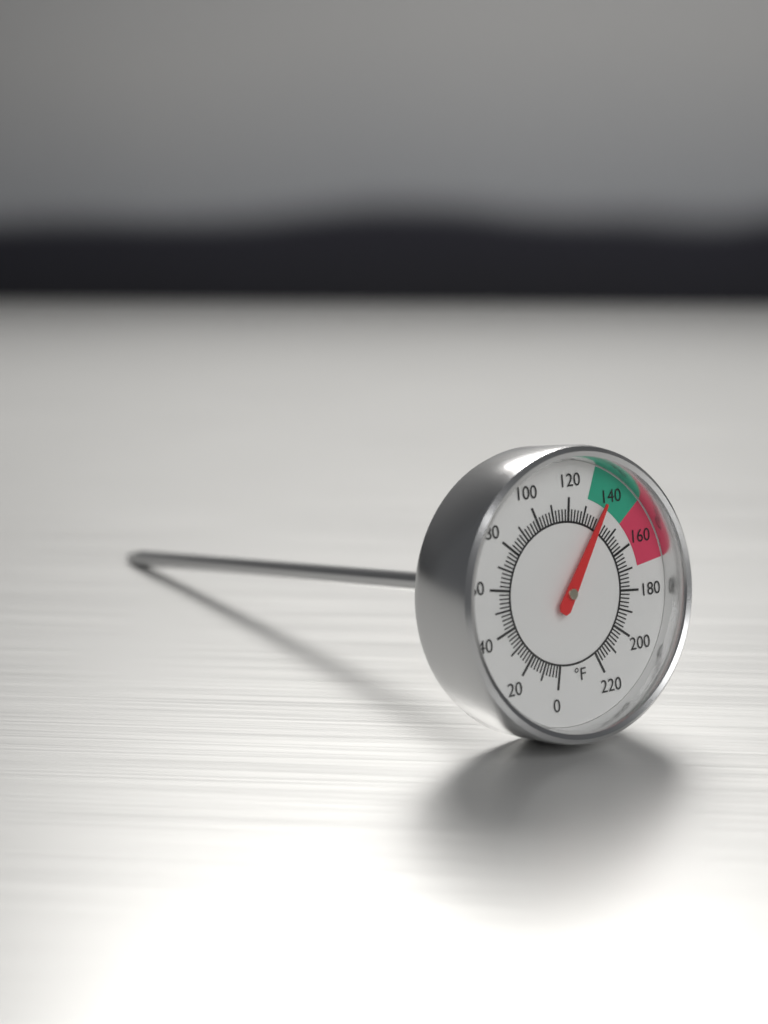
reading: 138 °F
